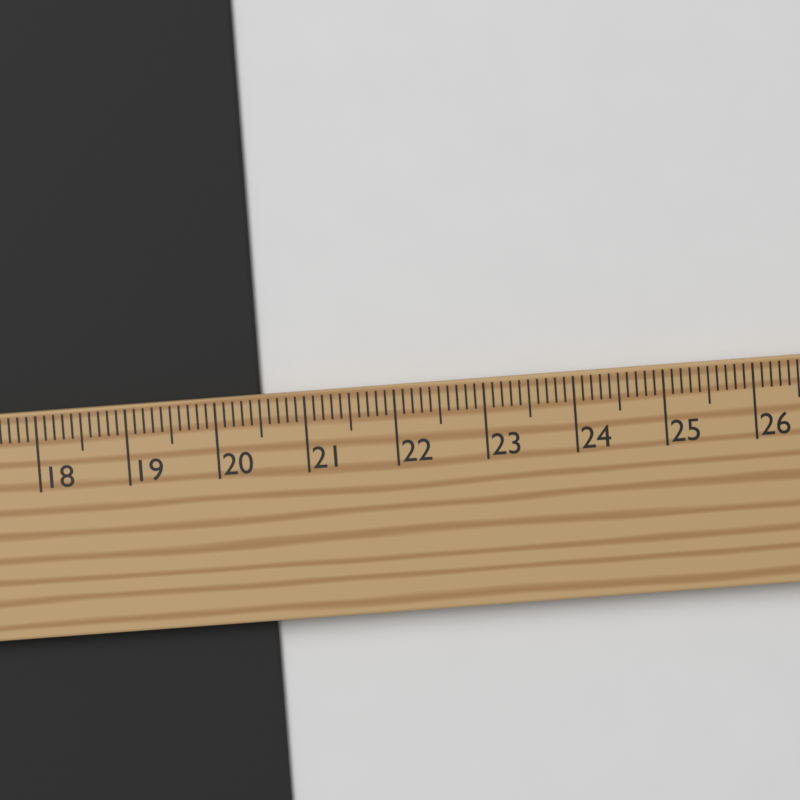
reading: 20.5 cm
